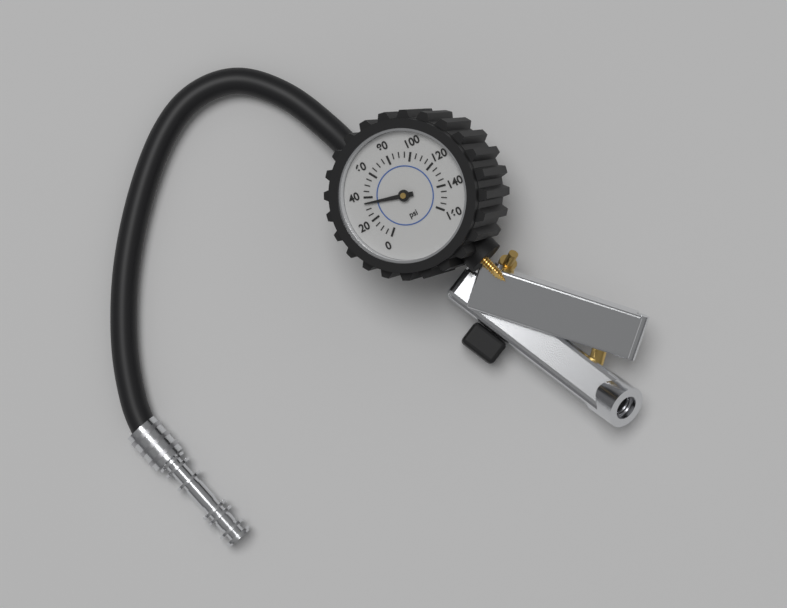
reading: 35 psi
